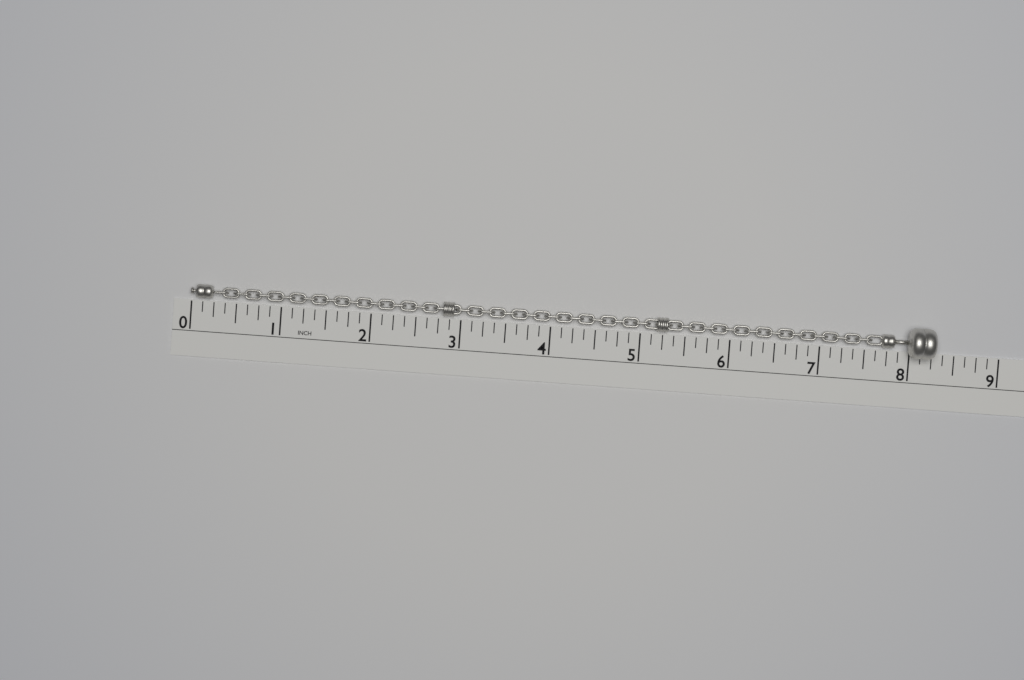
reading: 8.250 in
